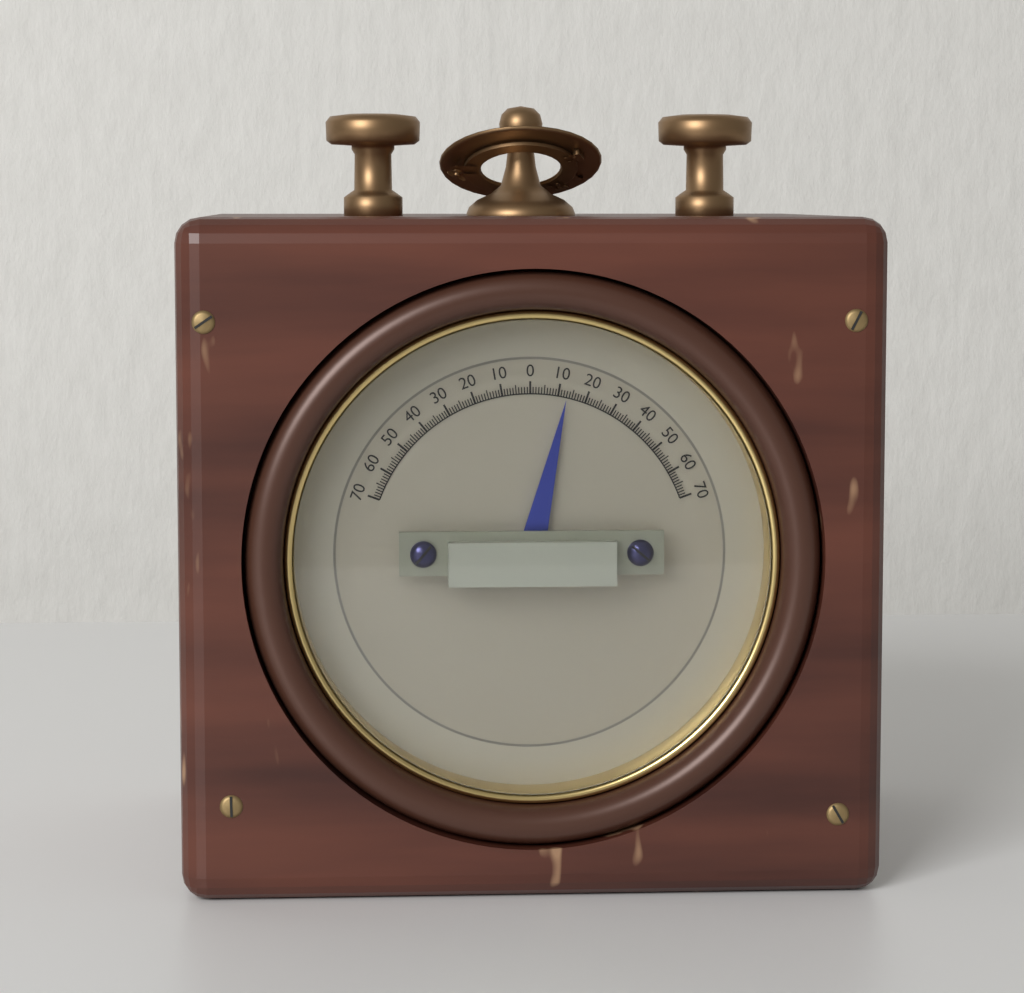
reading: 13 (no unit)
